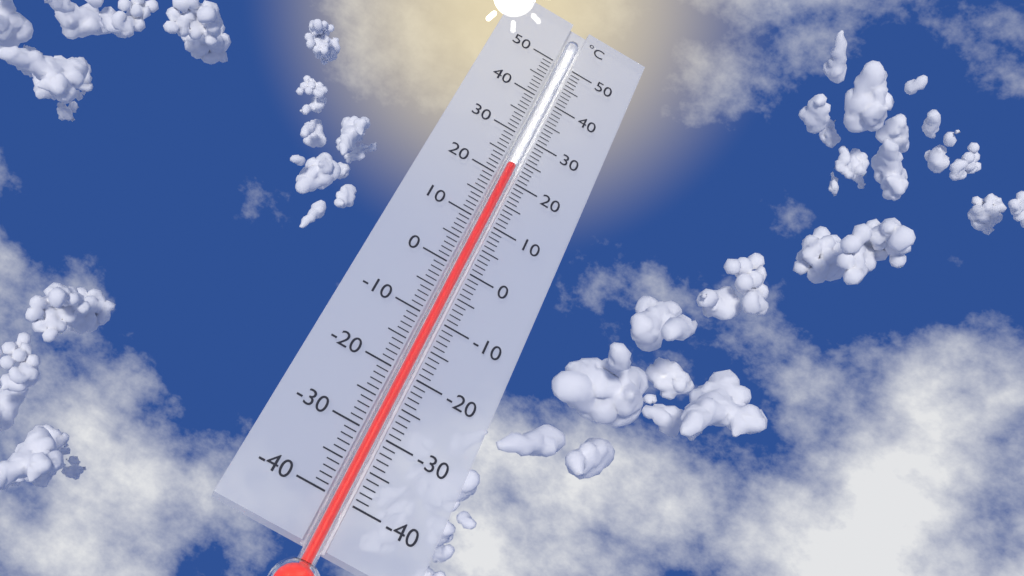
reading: 23 °C
